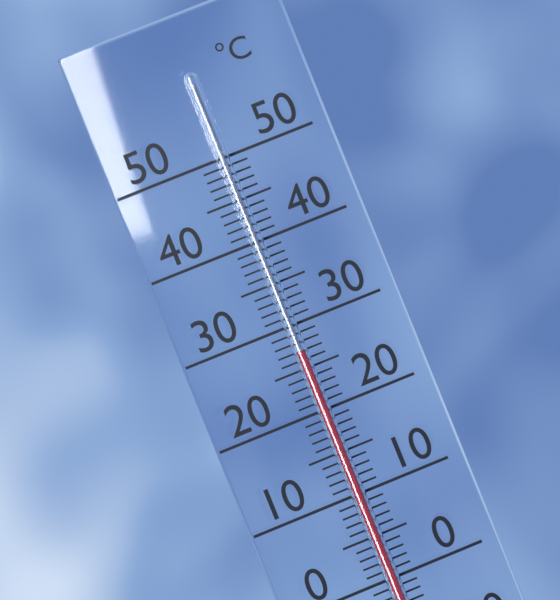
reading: 27 °C
